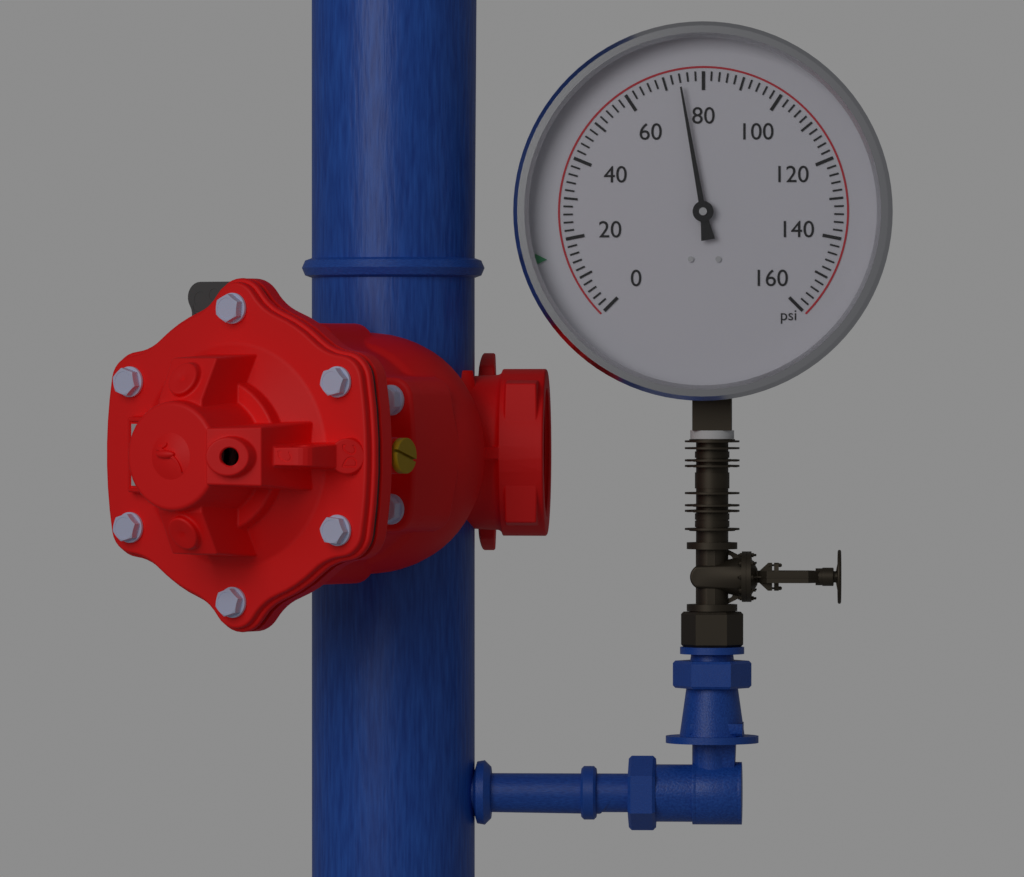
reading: 74 psi
